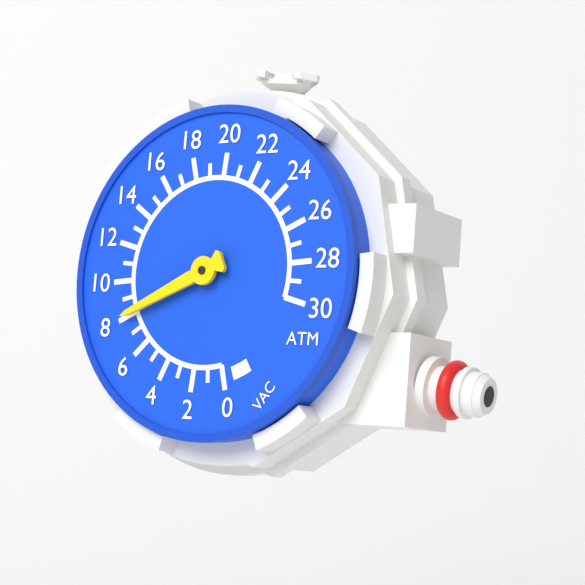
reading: 8 ATM
